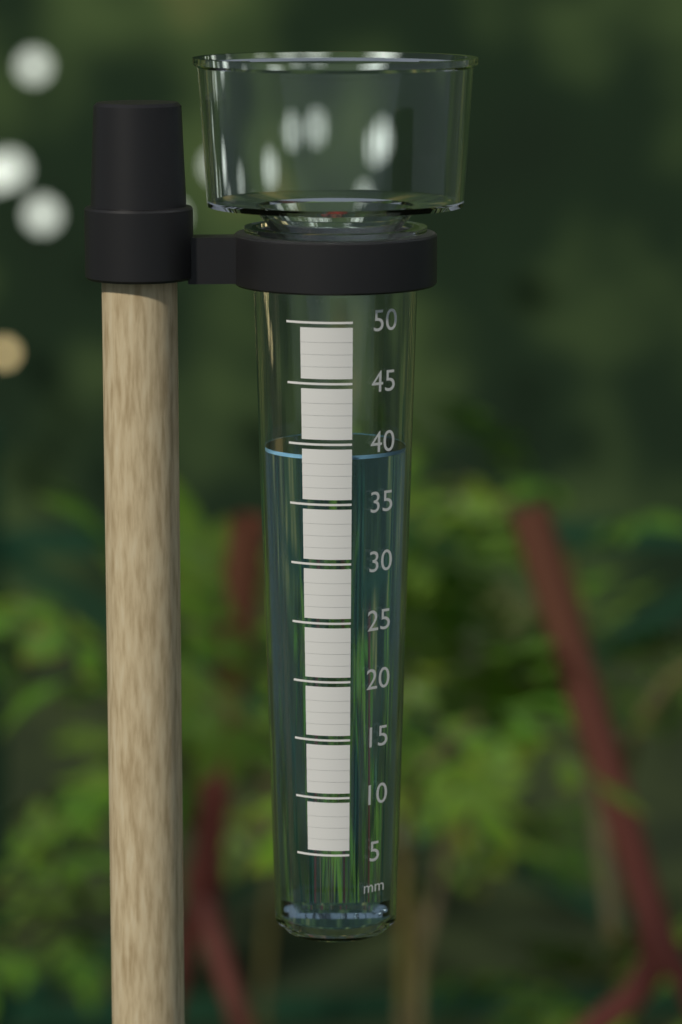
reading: 39 mm
